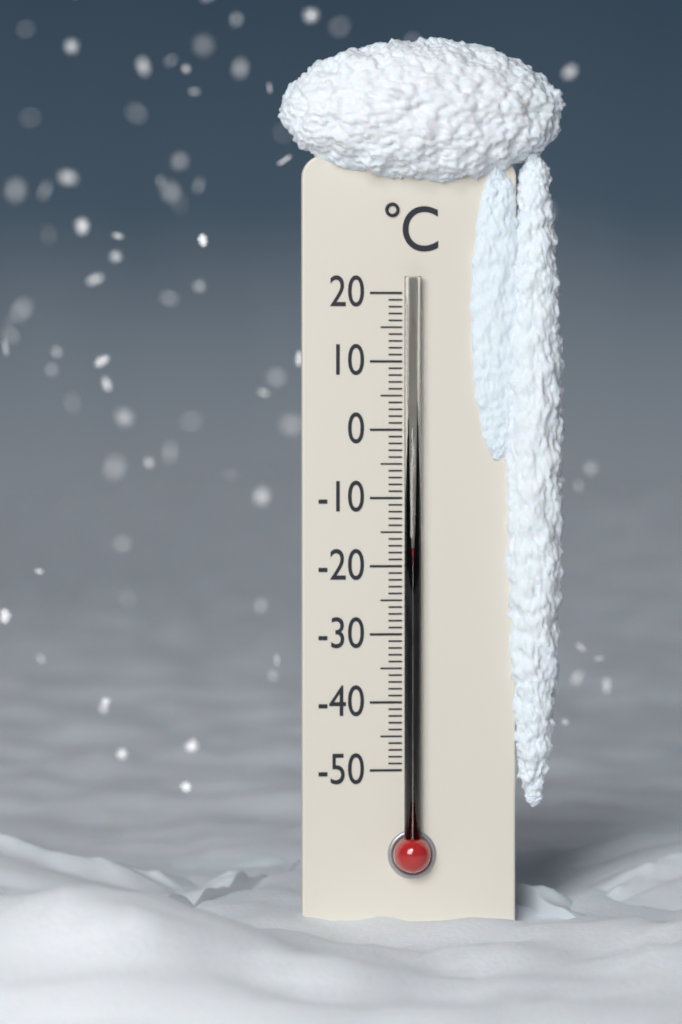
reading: -17 °C
